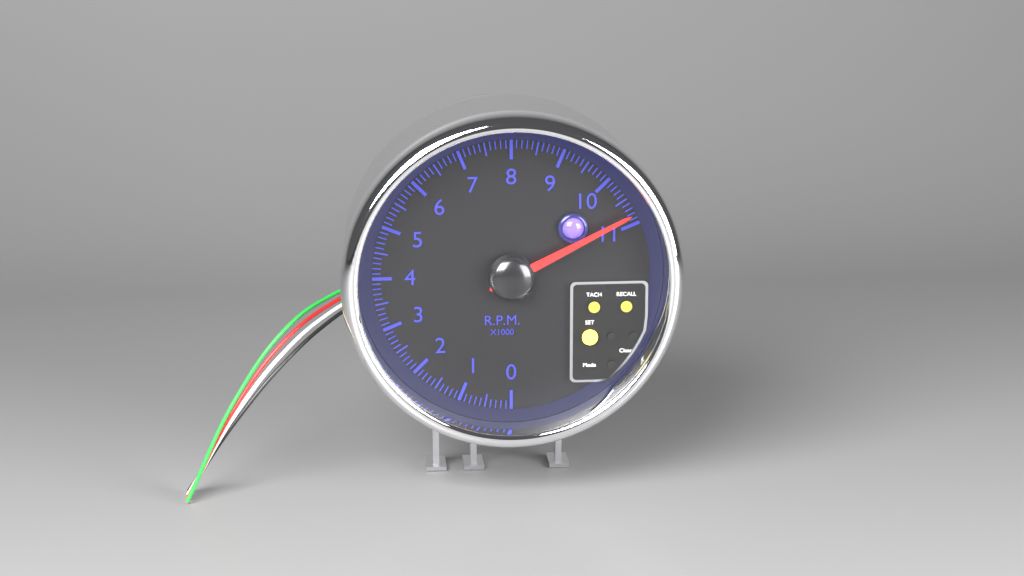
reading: 10.8 rpm x1000
